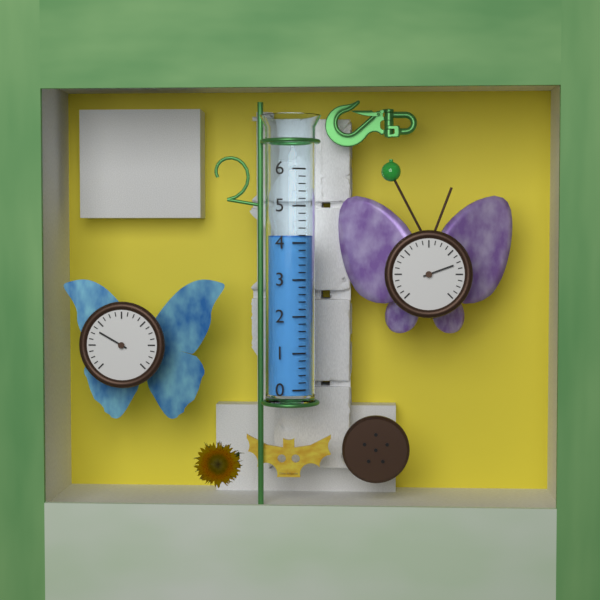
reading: 4.2 (no unit)
